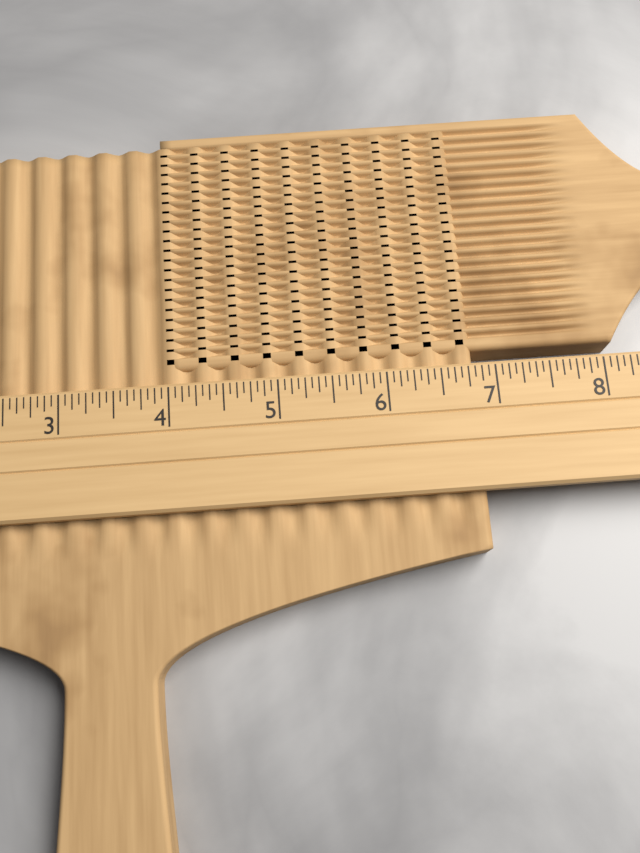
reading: 6.8125 (no unit)
